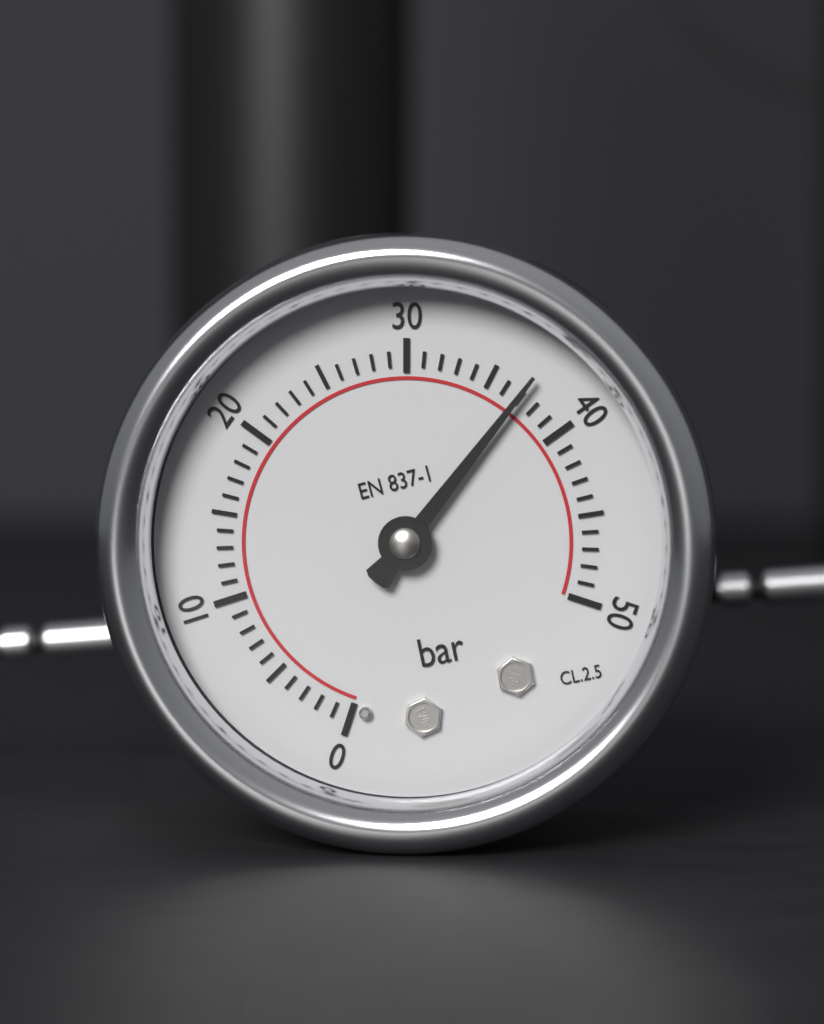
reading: 37 bar
